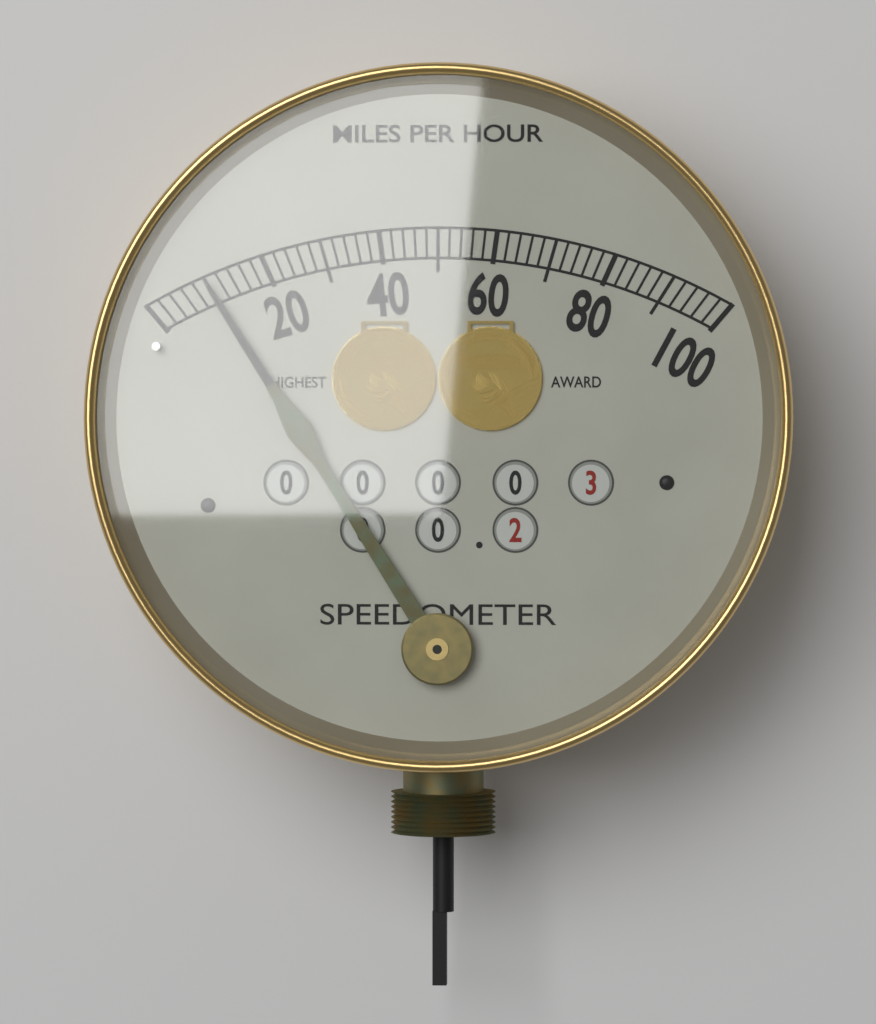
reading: 10 mph
